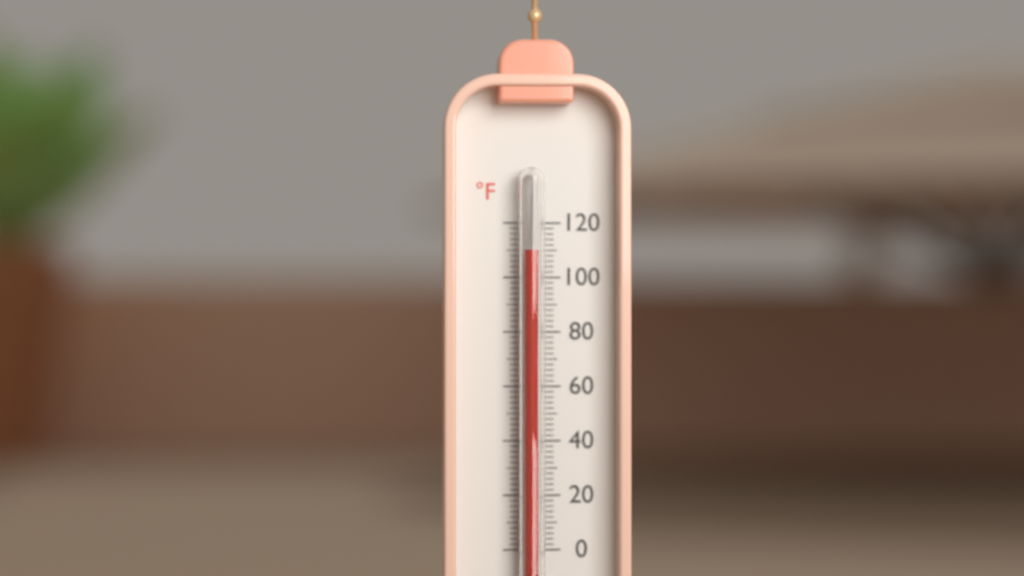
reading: 110 °F
